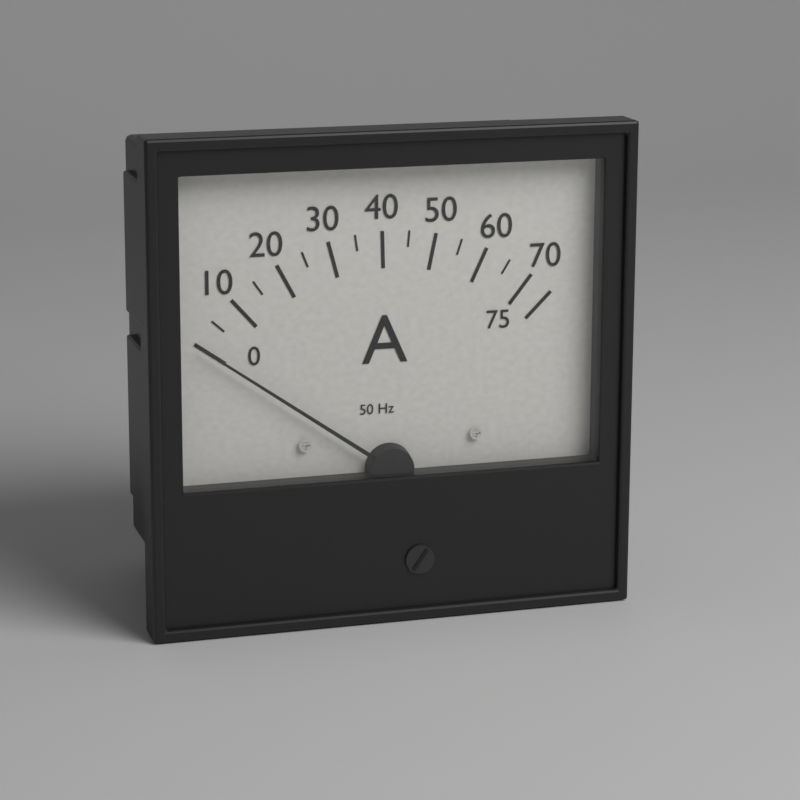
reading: 0 A
